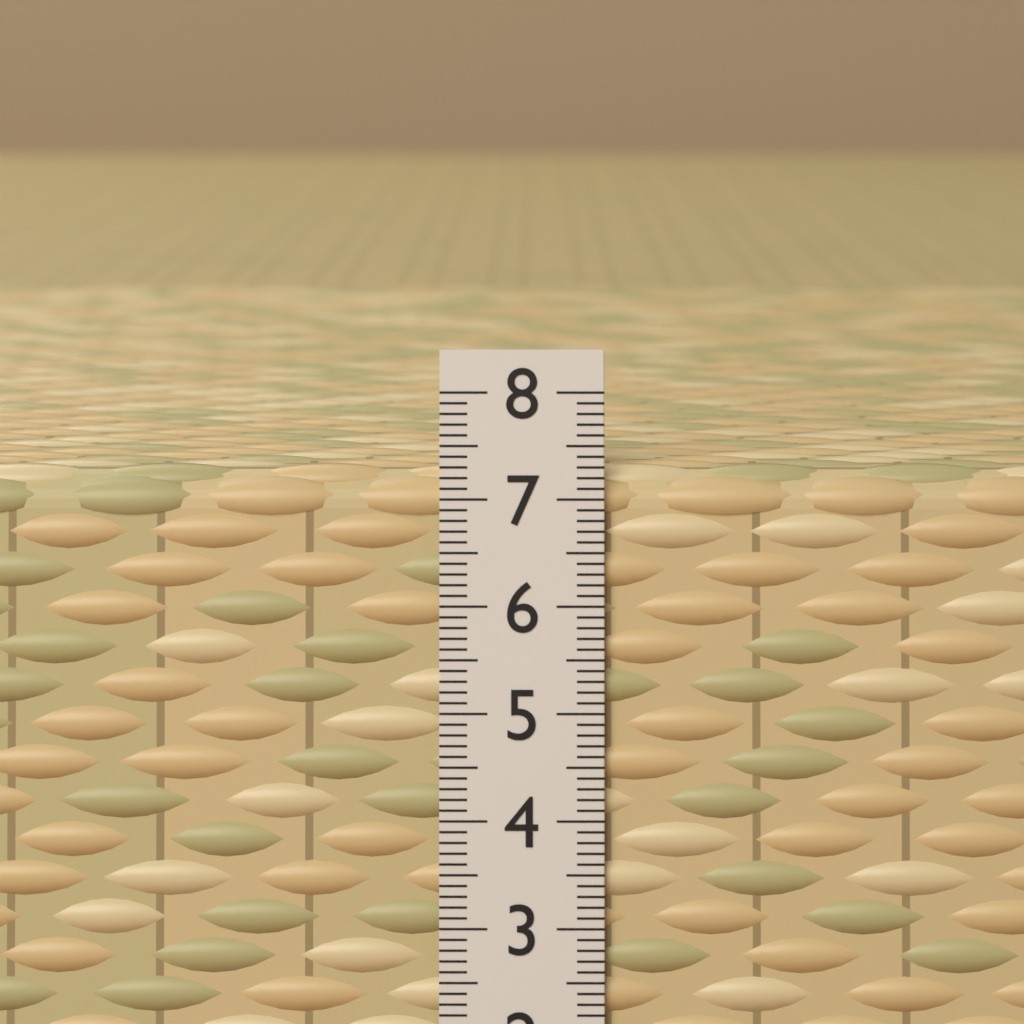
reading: 7.3 (no unit)
